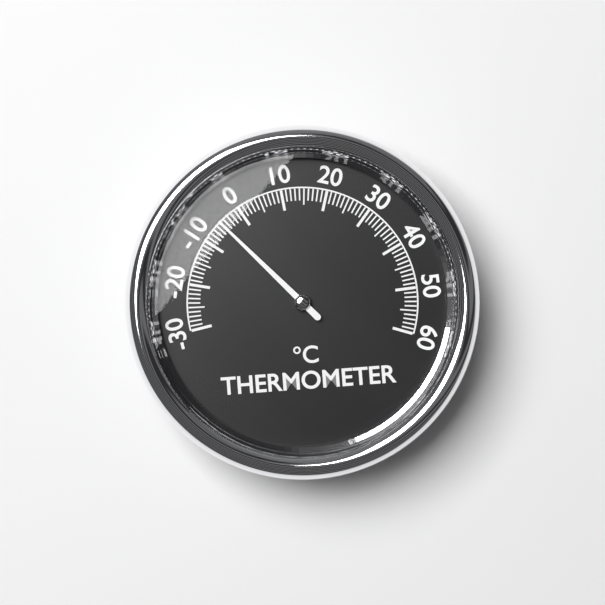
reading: -5 °C
